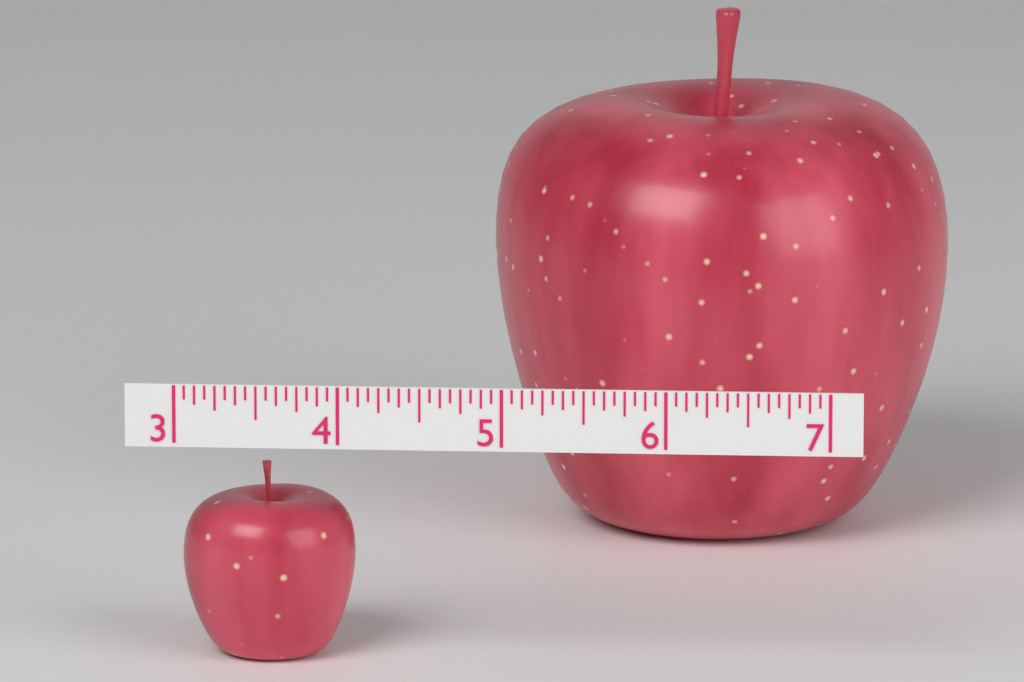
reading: 4.0625 (no unit)
